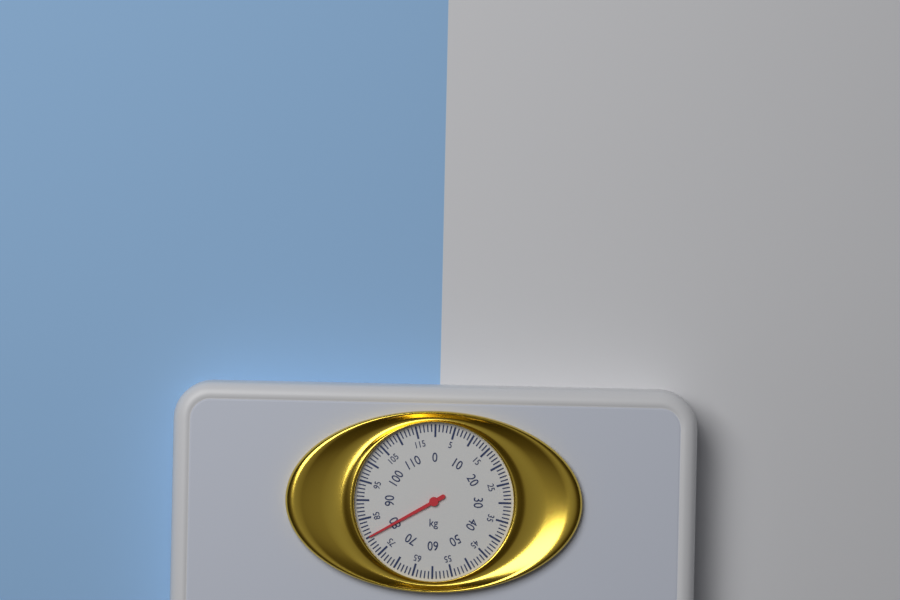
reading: 80 kg
